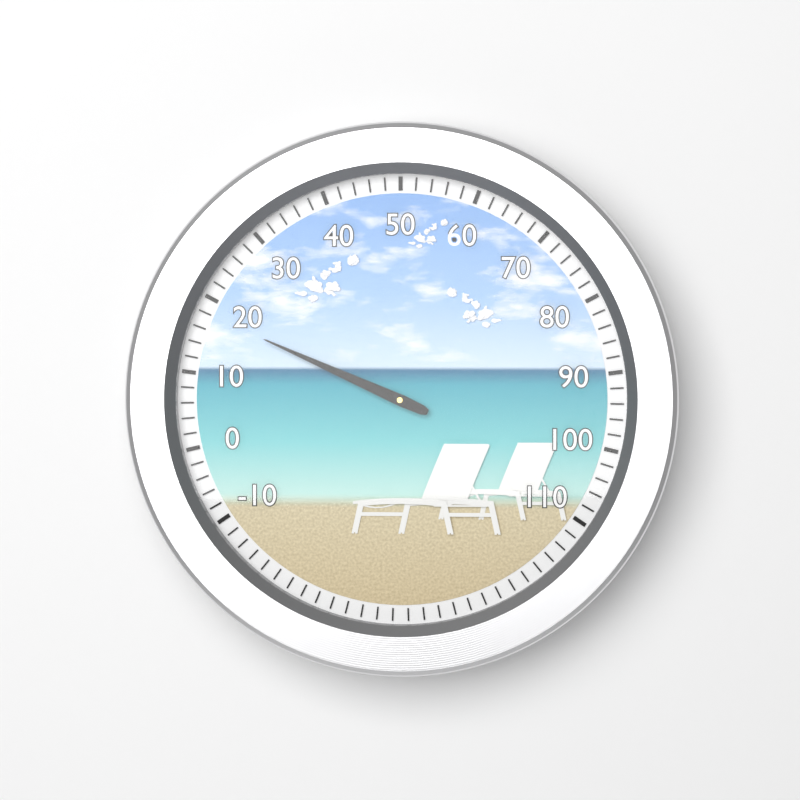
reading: 18 (no unit)
